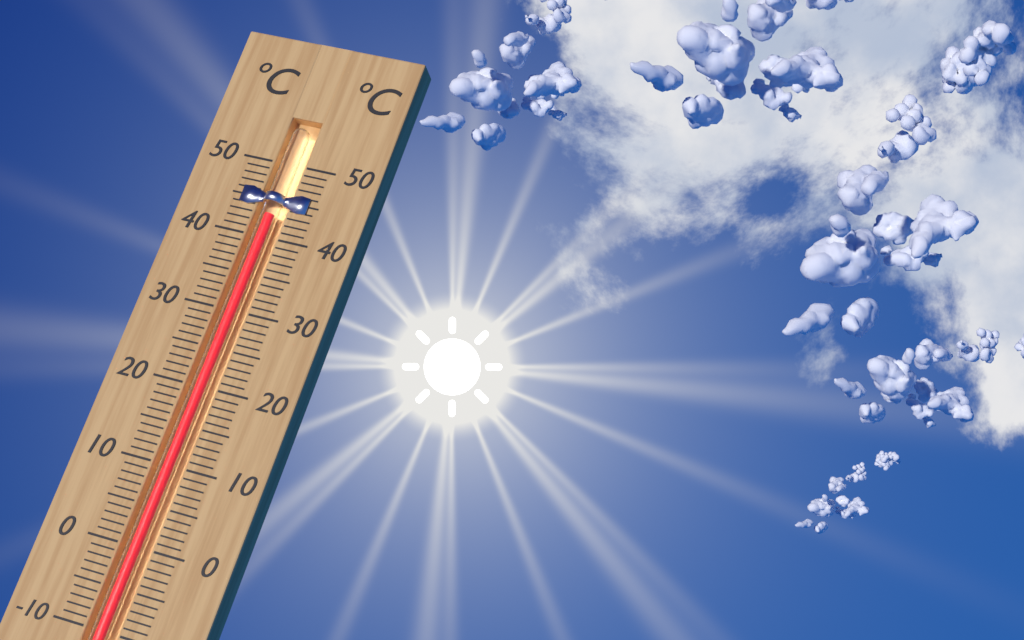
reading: 43 °C
